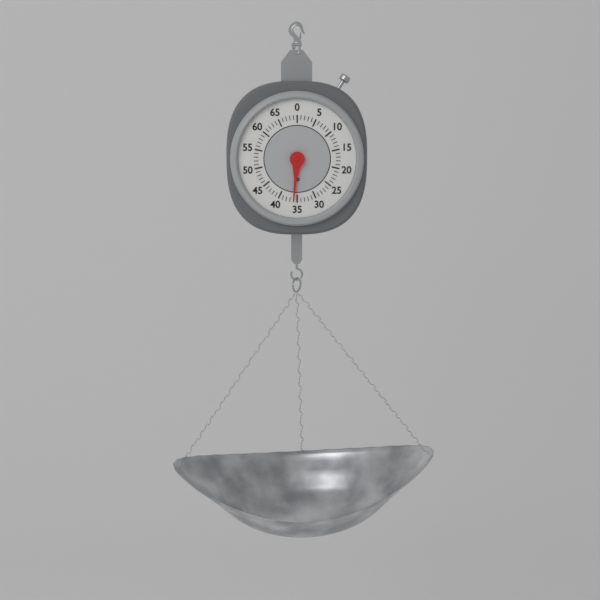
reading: 36 lb
